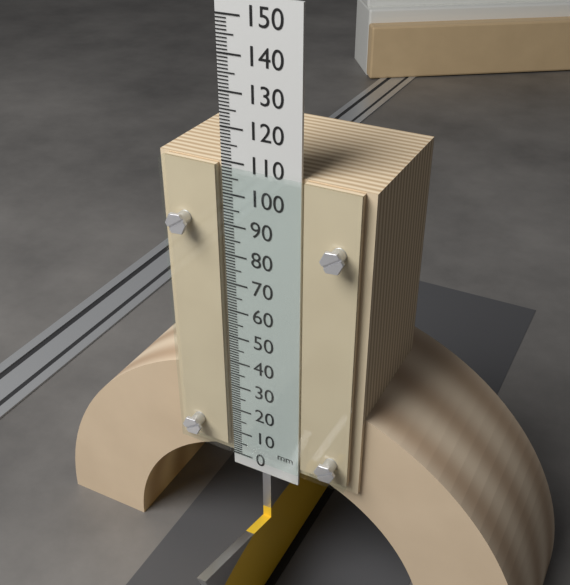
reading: 109 mm
